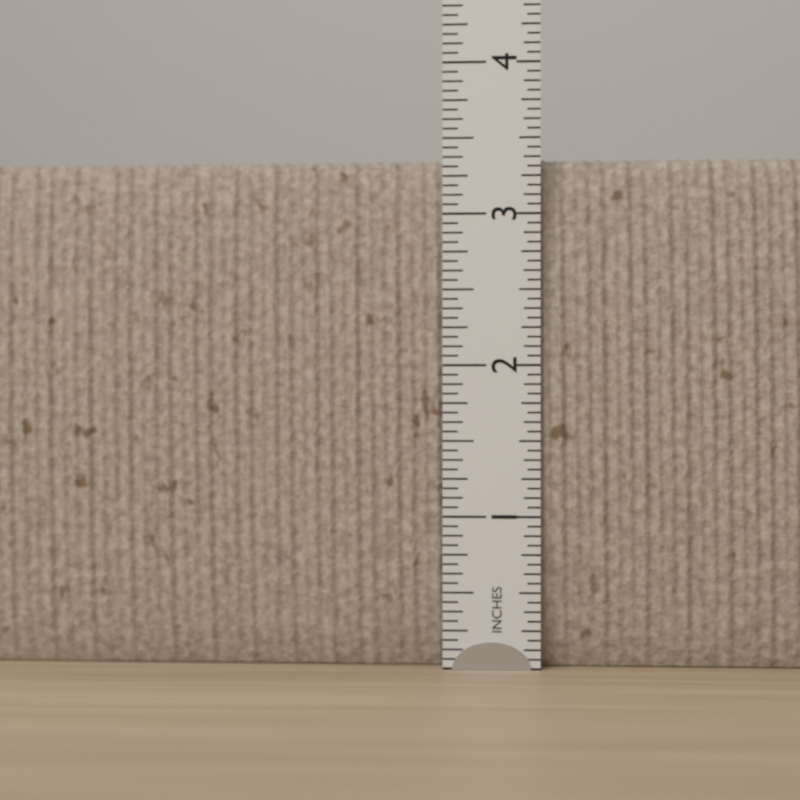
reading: 3.3750 in
